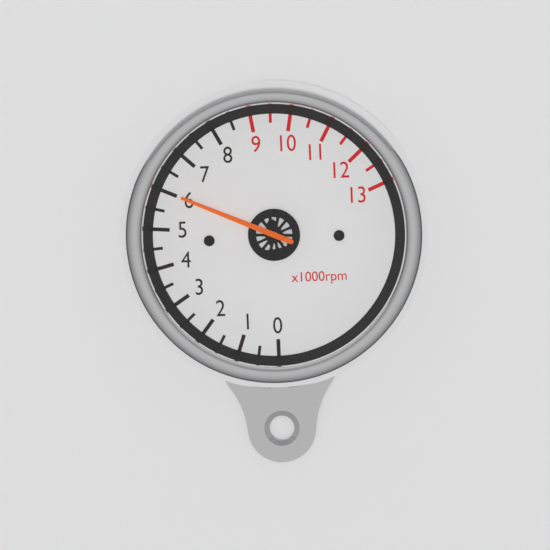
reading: 6.0 x1000rpm
